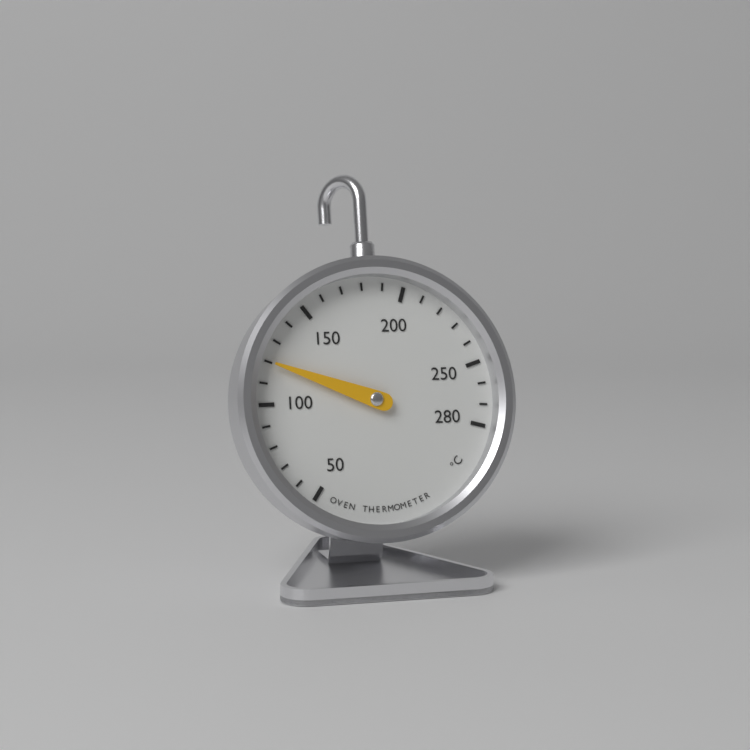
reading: 120 °C
